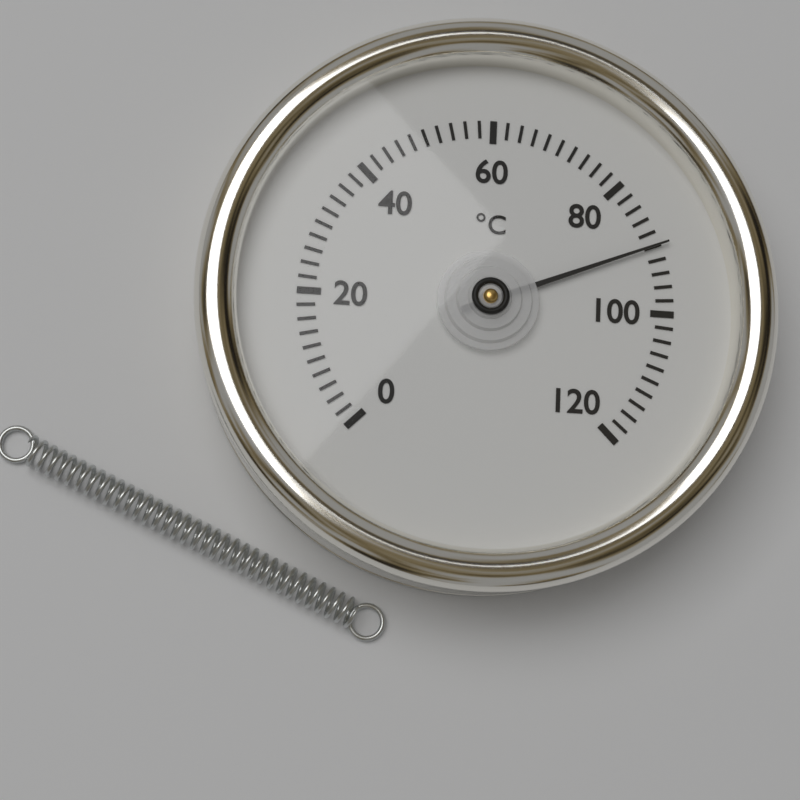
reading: 90 °C
